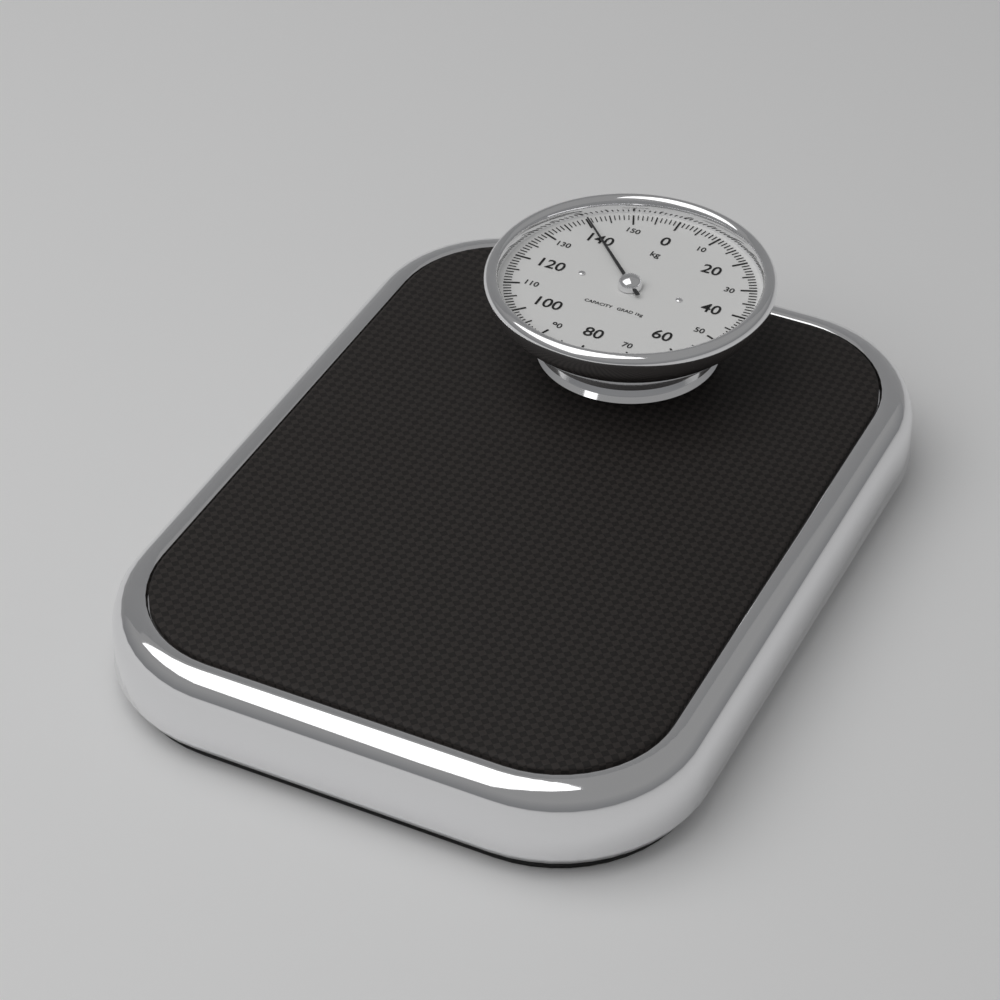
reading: 140 kg
